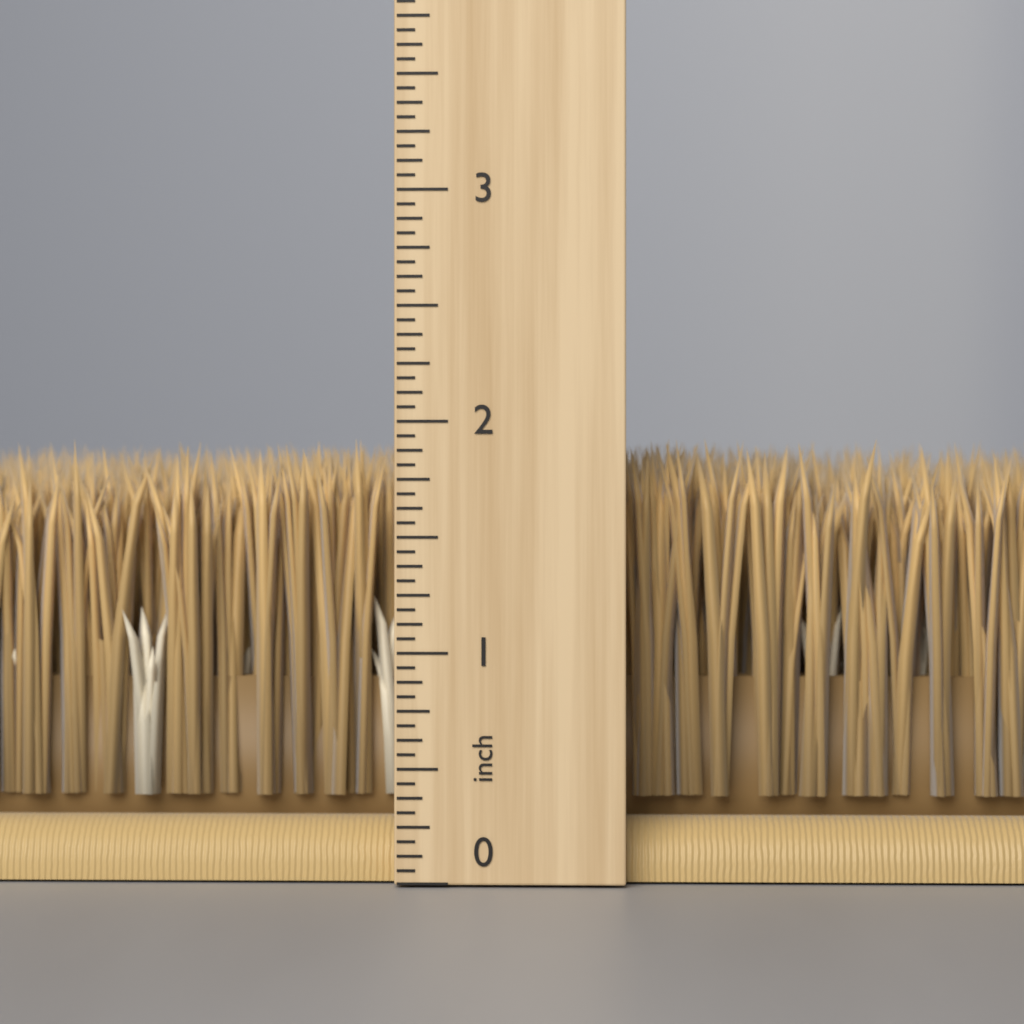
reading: 1.9375 inch
